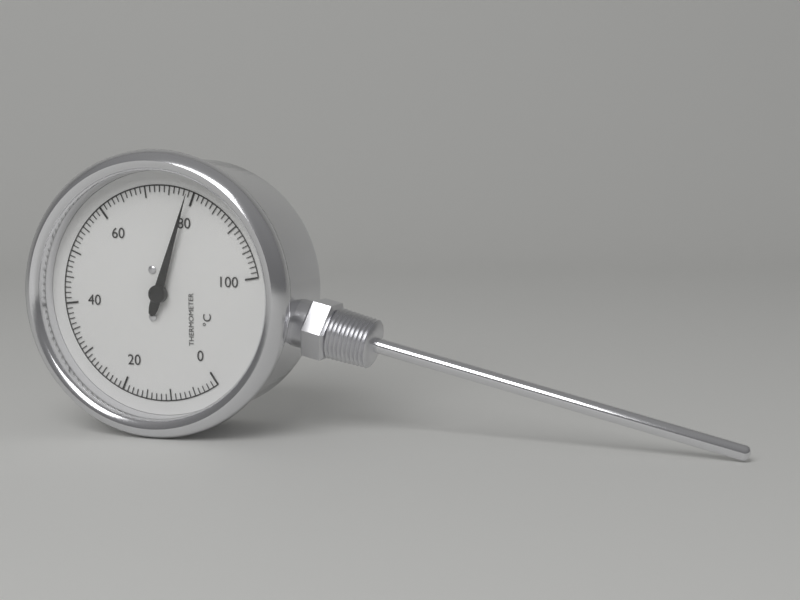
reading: 79 °C
